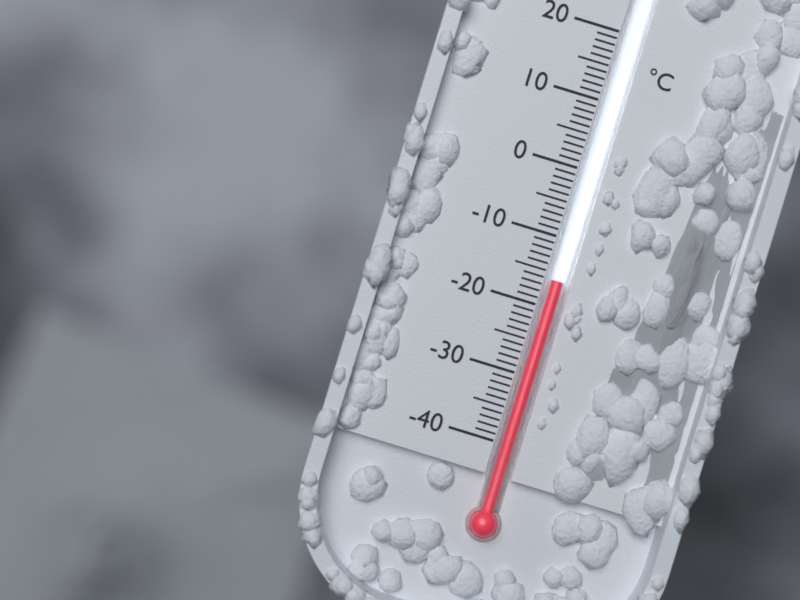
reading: -16 °C
